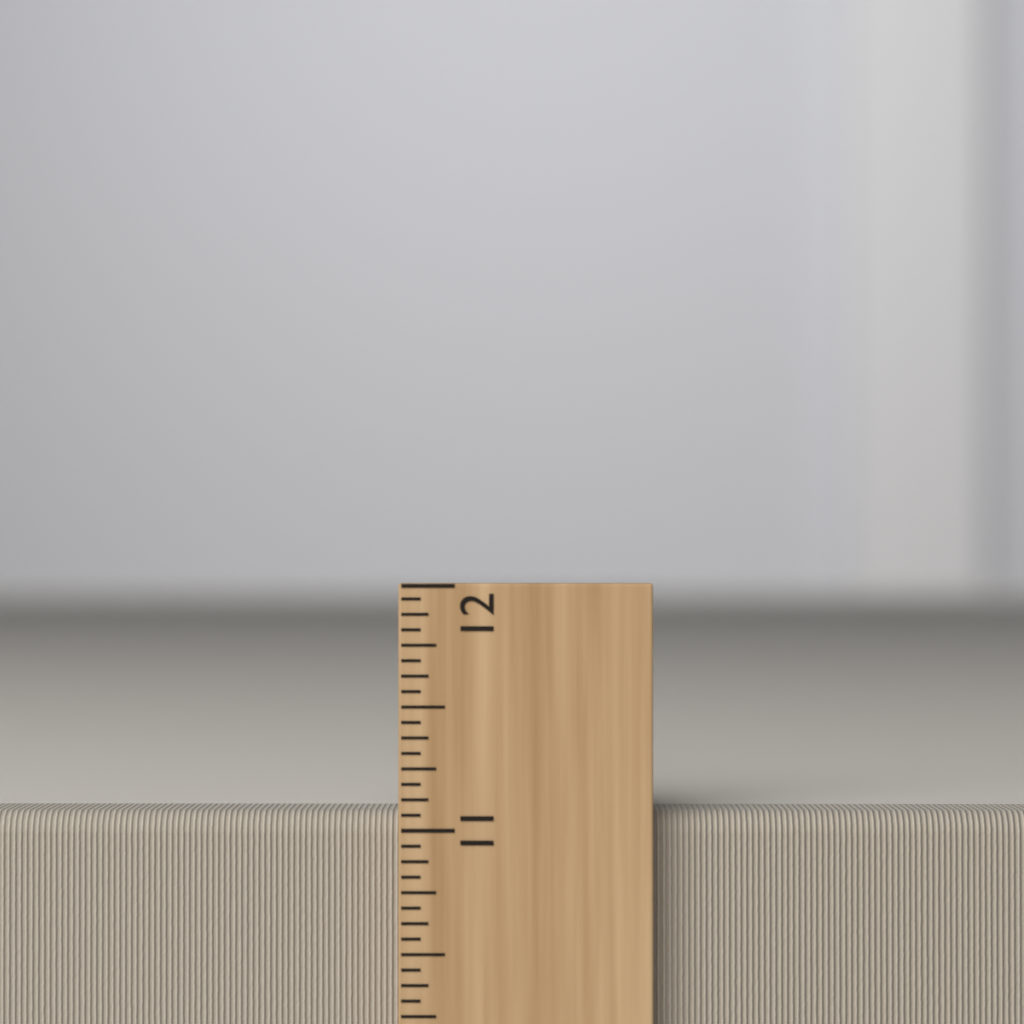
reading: 11.0625 inch
